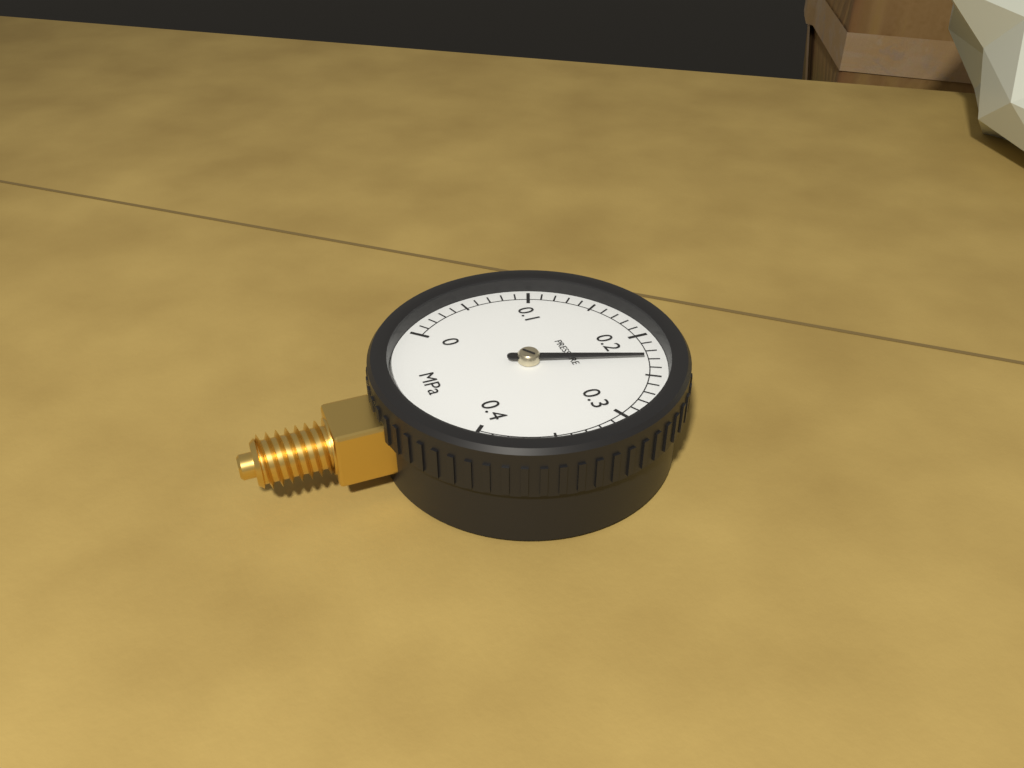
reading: 0.23 MPa
